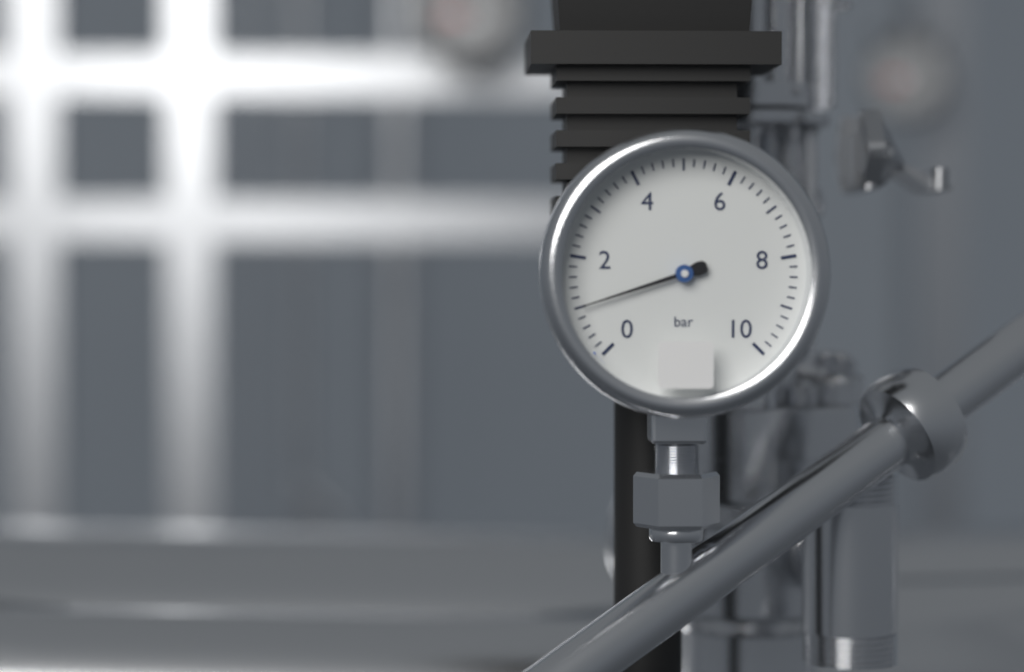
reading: 1.0 bar
